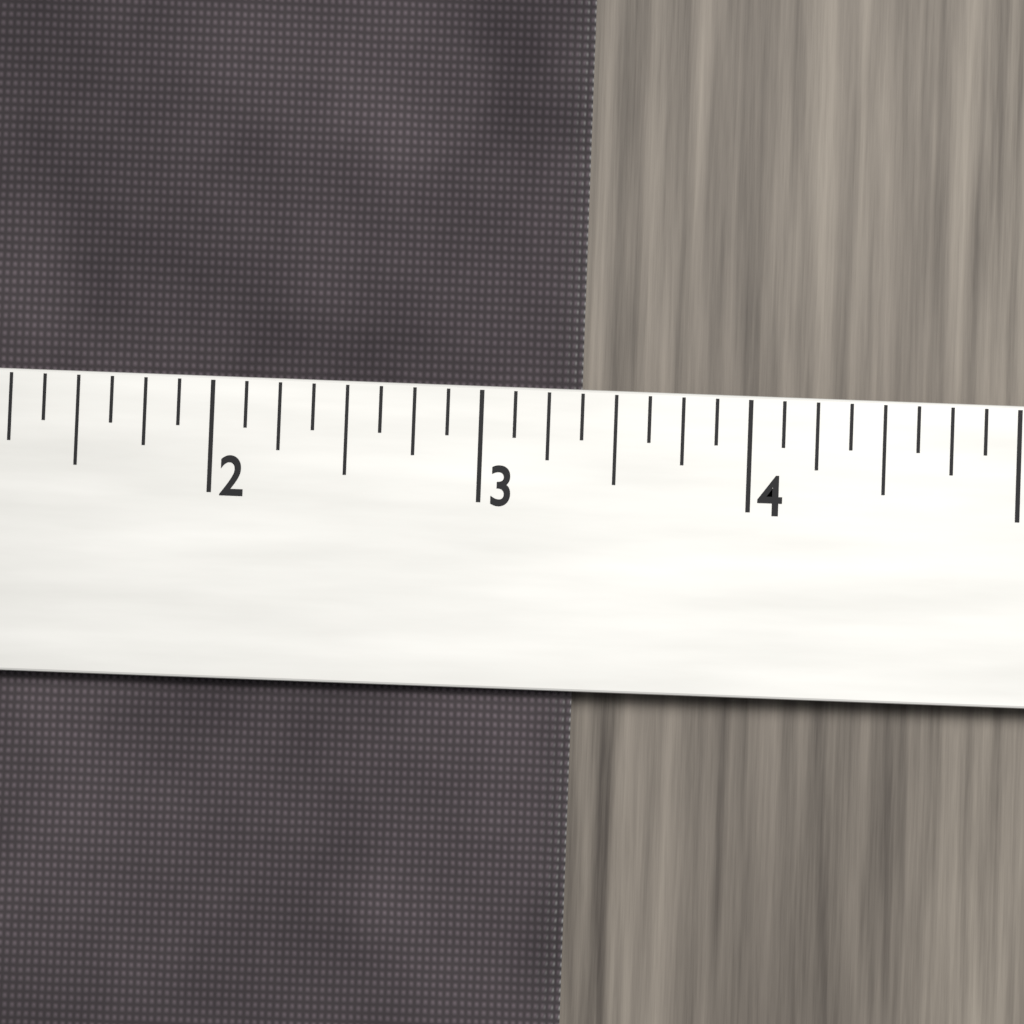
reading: 3.375 (no unit)
